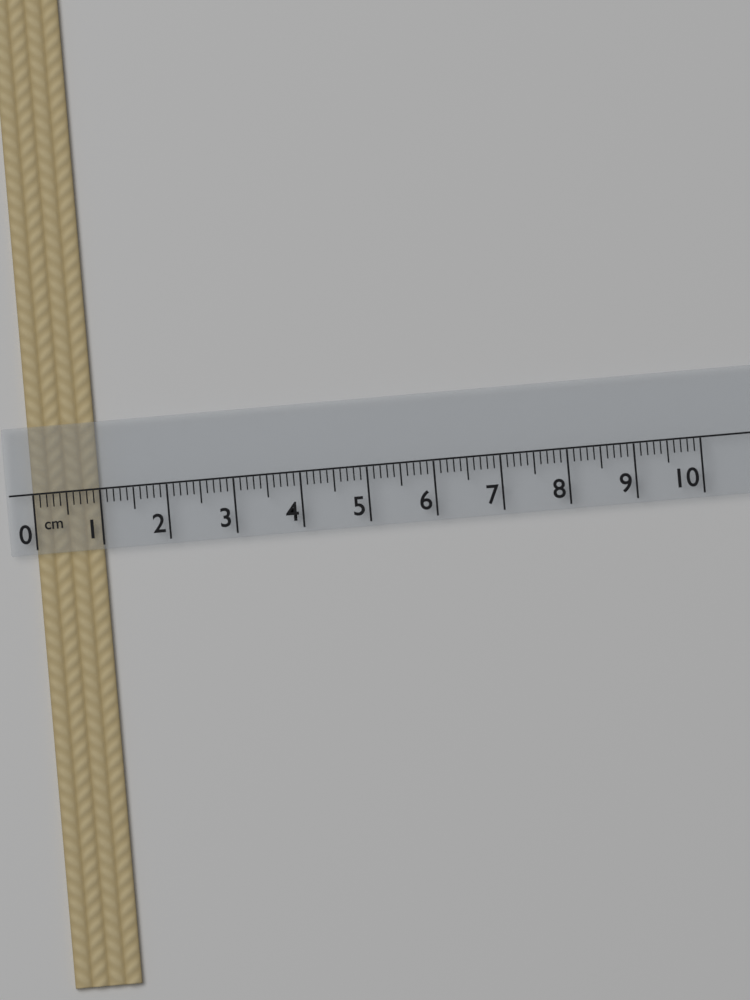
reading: 1.0 cm
